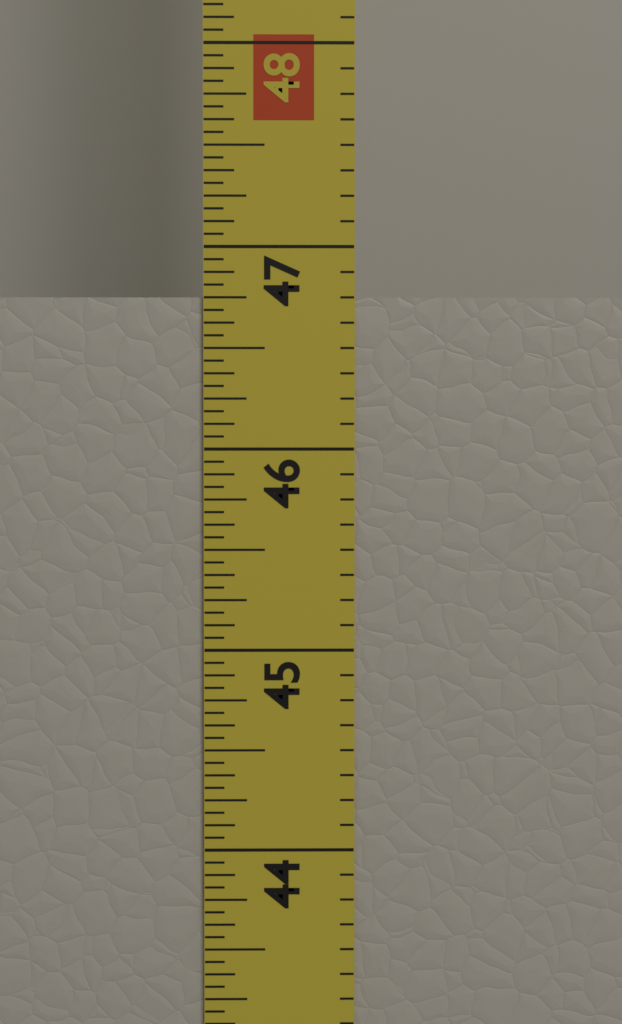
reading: 46.7500 in
